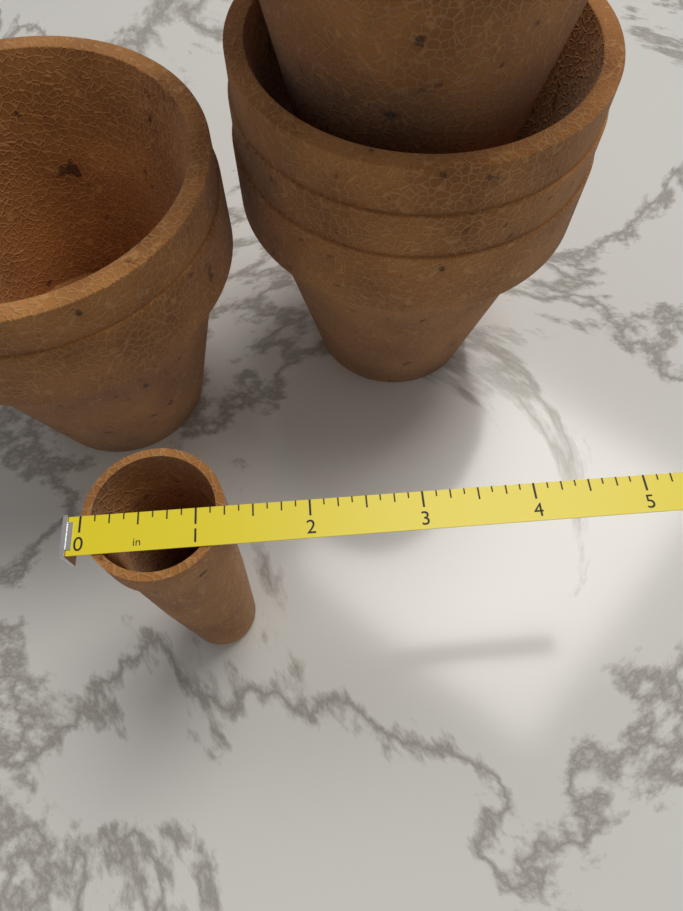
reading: 1.250 in
